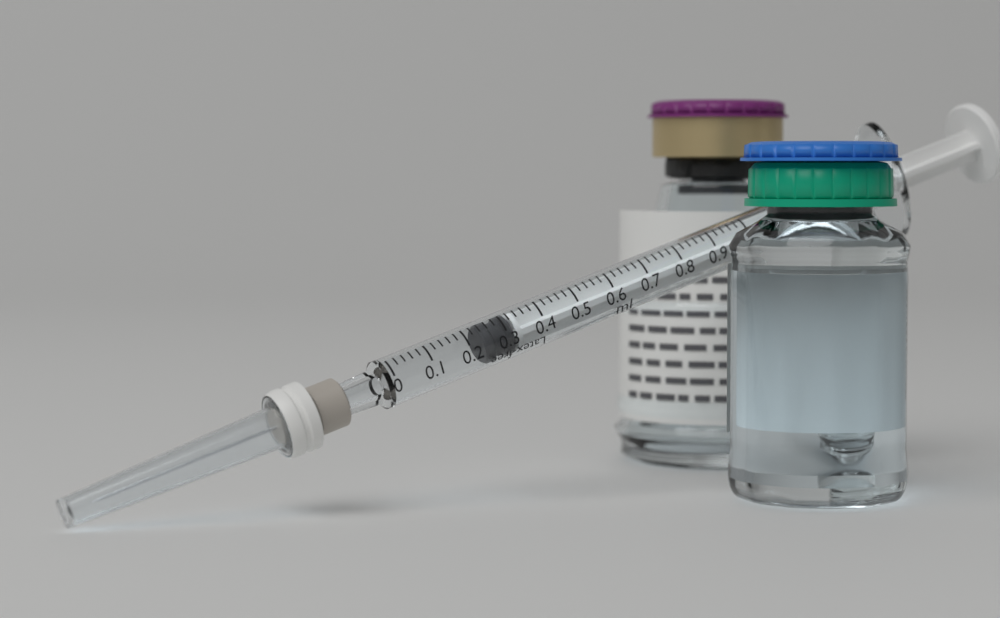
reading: 0.24 ml
